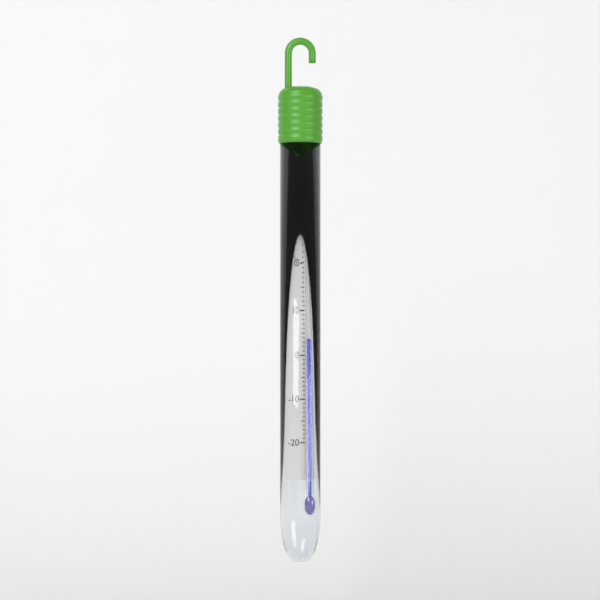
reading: 4 °C
